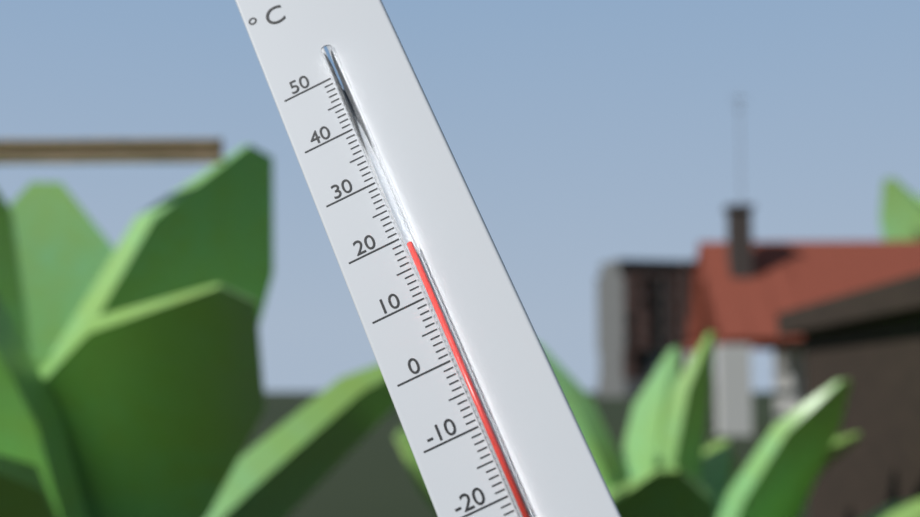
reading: 18 °C
